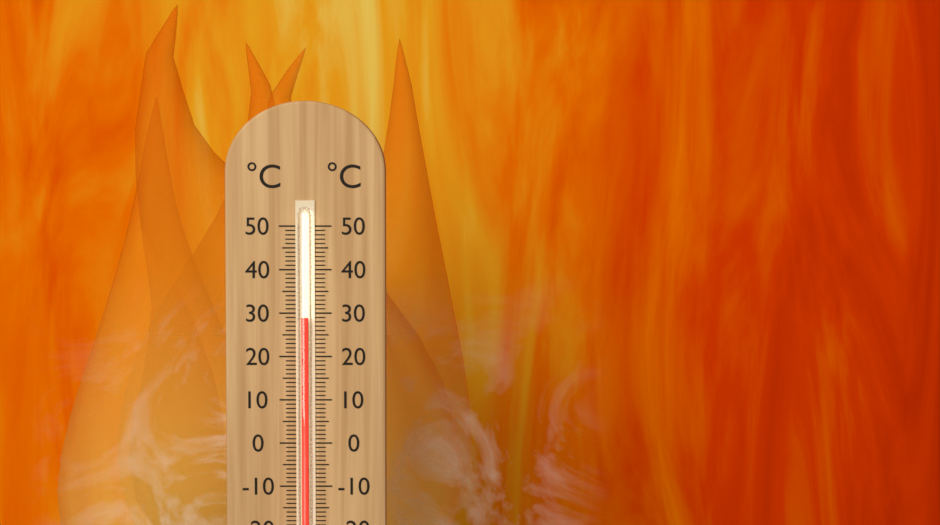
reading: 29 °C
